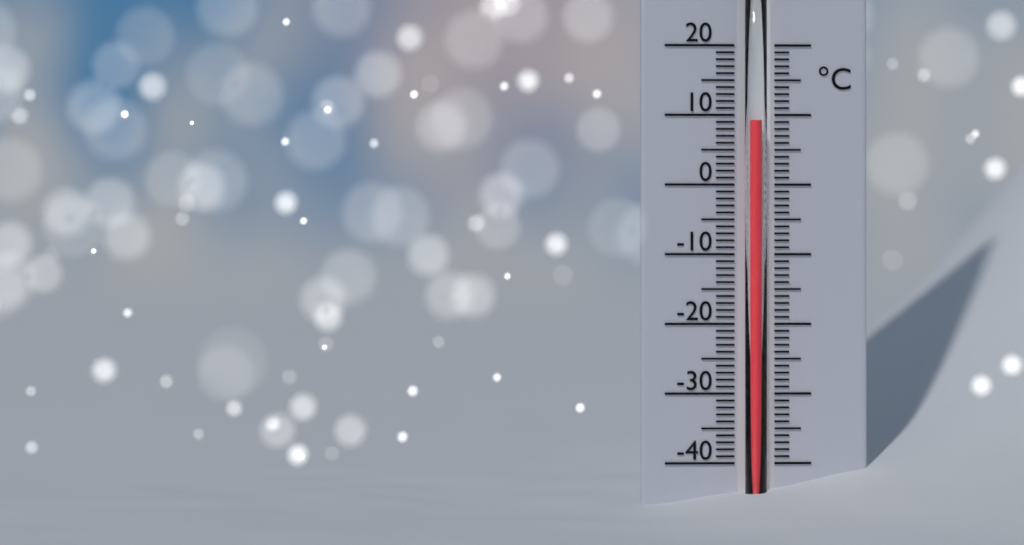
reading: 9 °C
